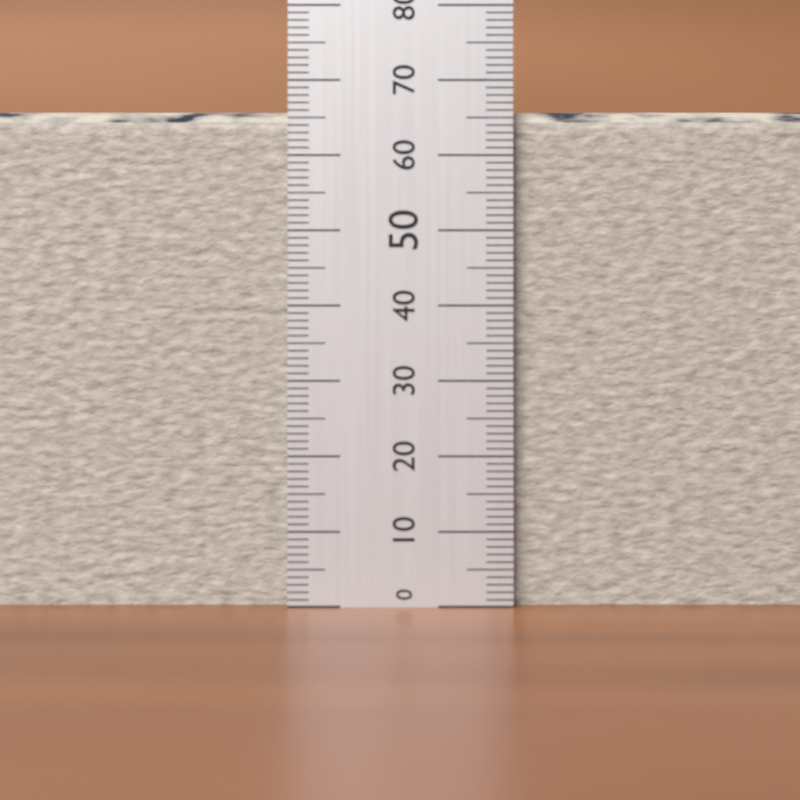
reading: 67 (no unit)
